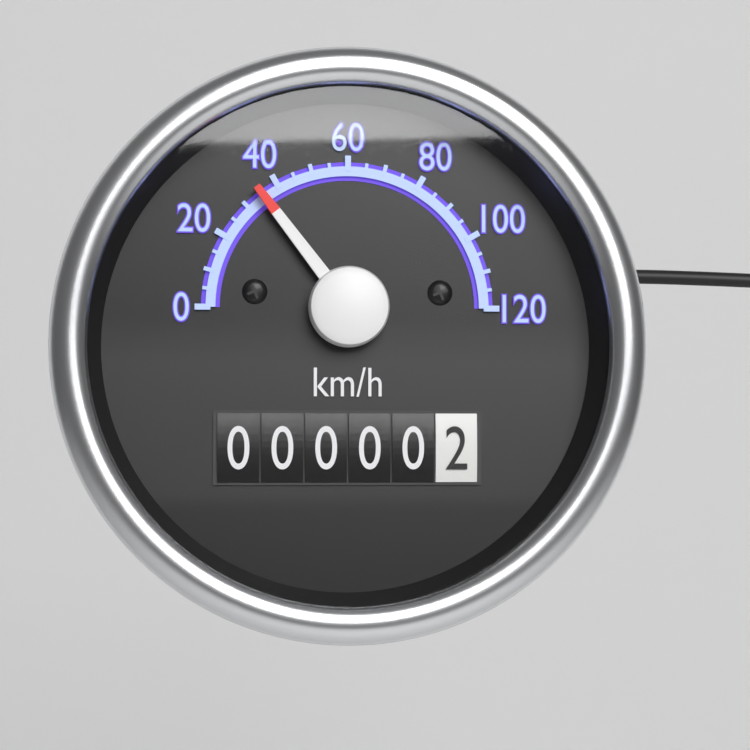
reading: 35 km/h
